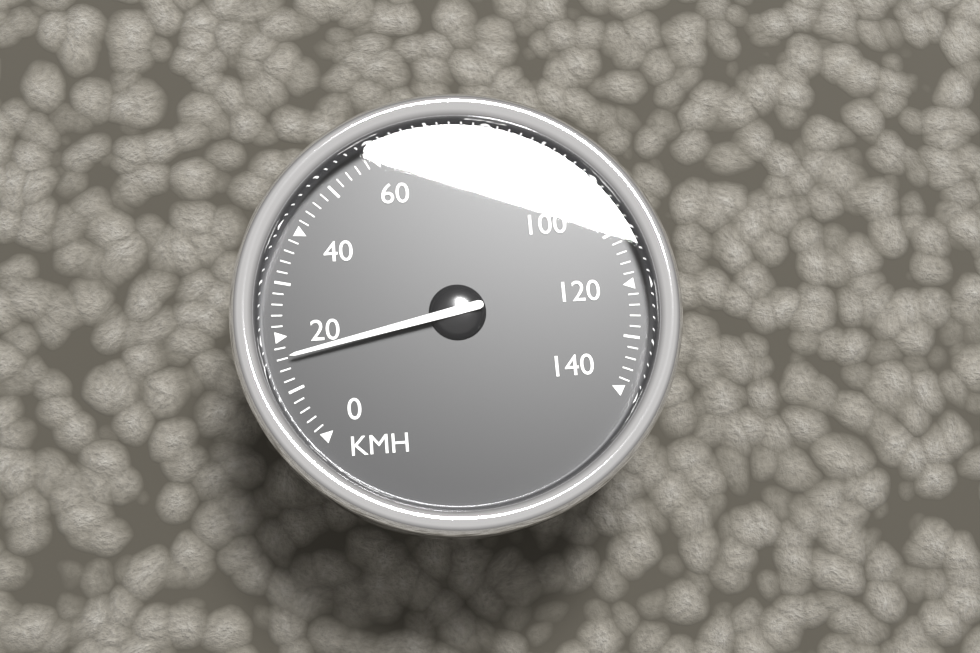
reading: 16 km/h
